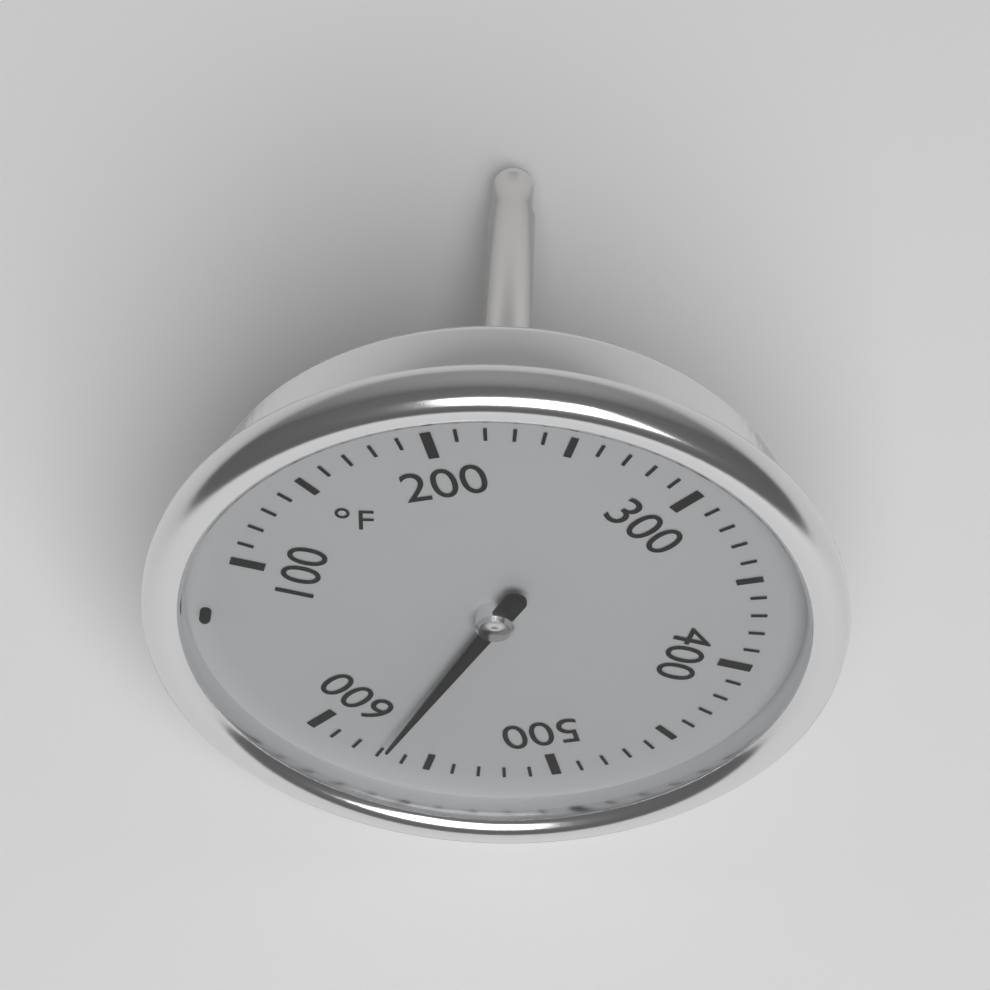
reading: 570 °F
